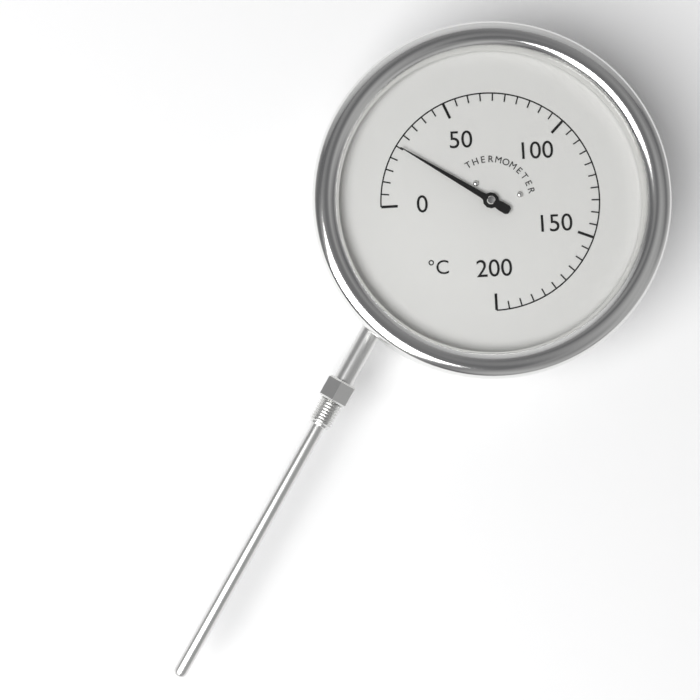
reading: 25 °C
